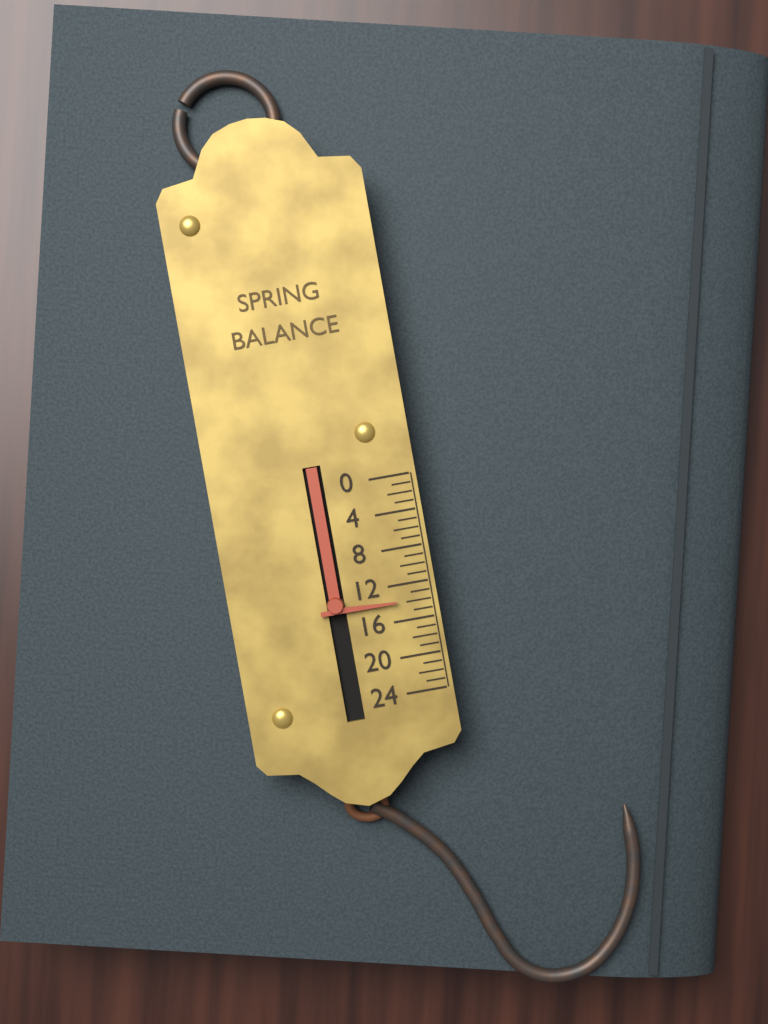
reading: 14 (no unit)
